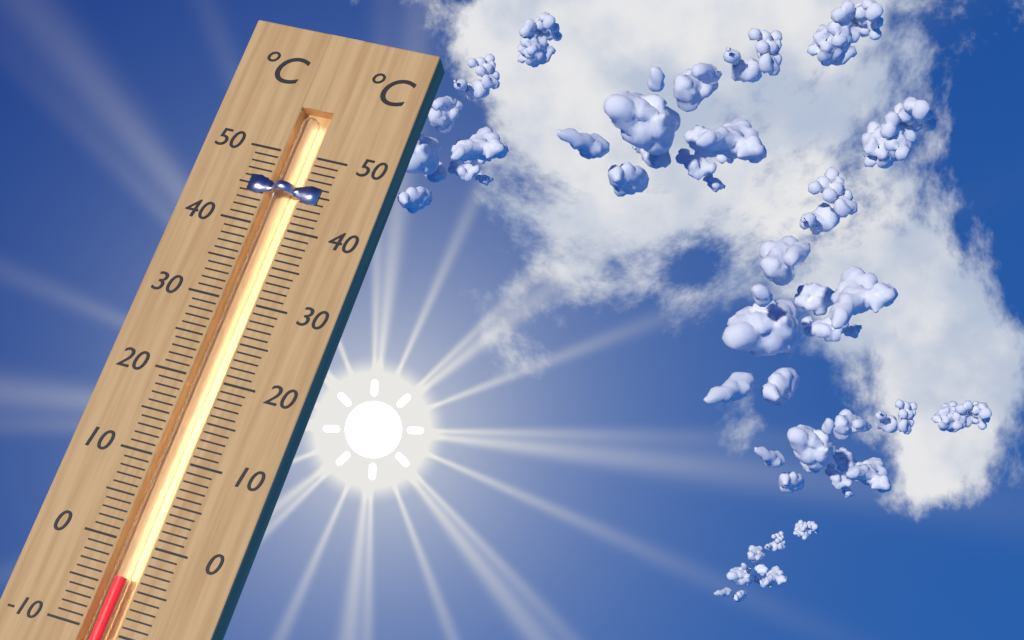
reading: -4 °C
